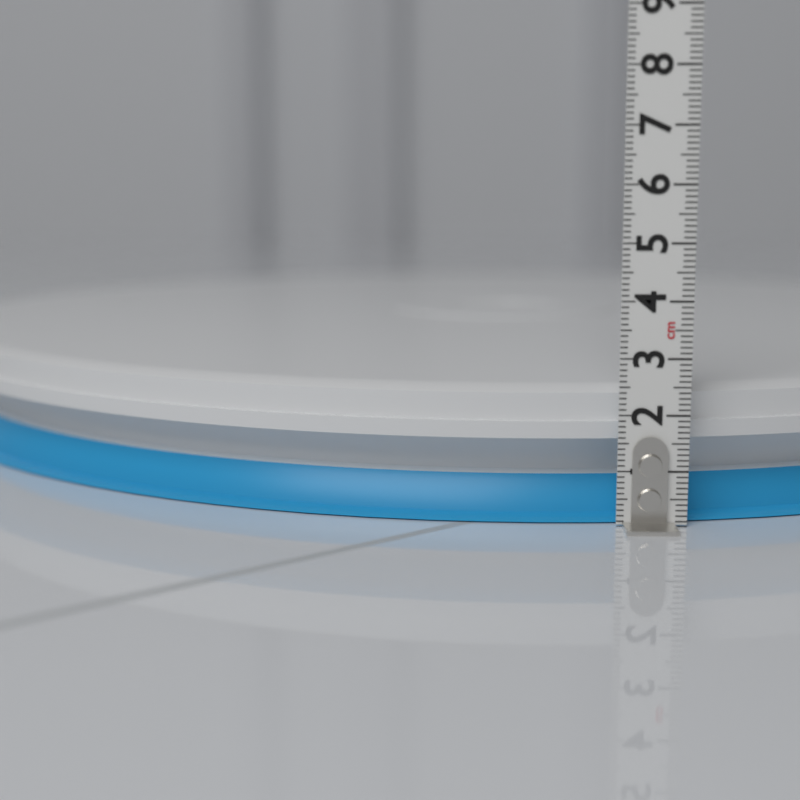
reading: 2.5 cm
